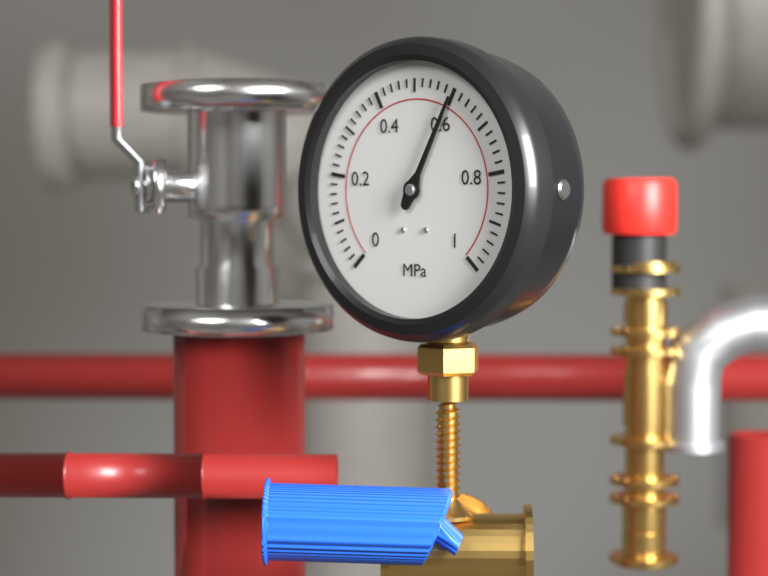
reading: 0.60 MPa
